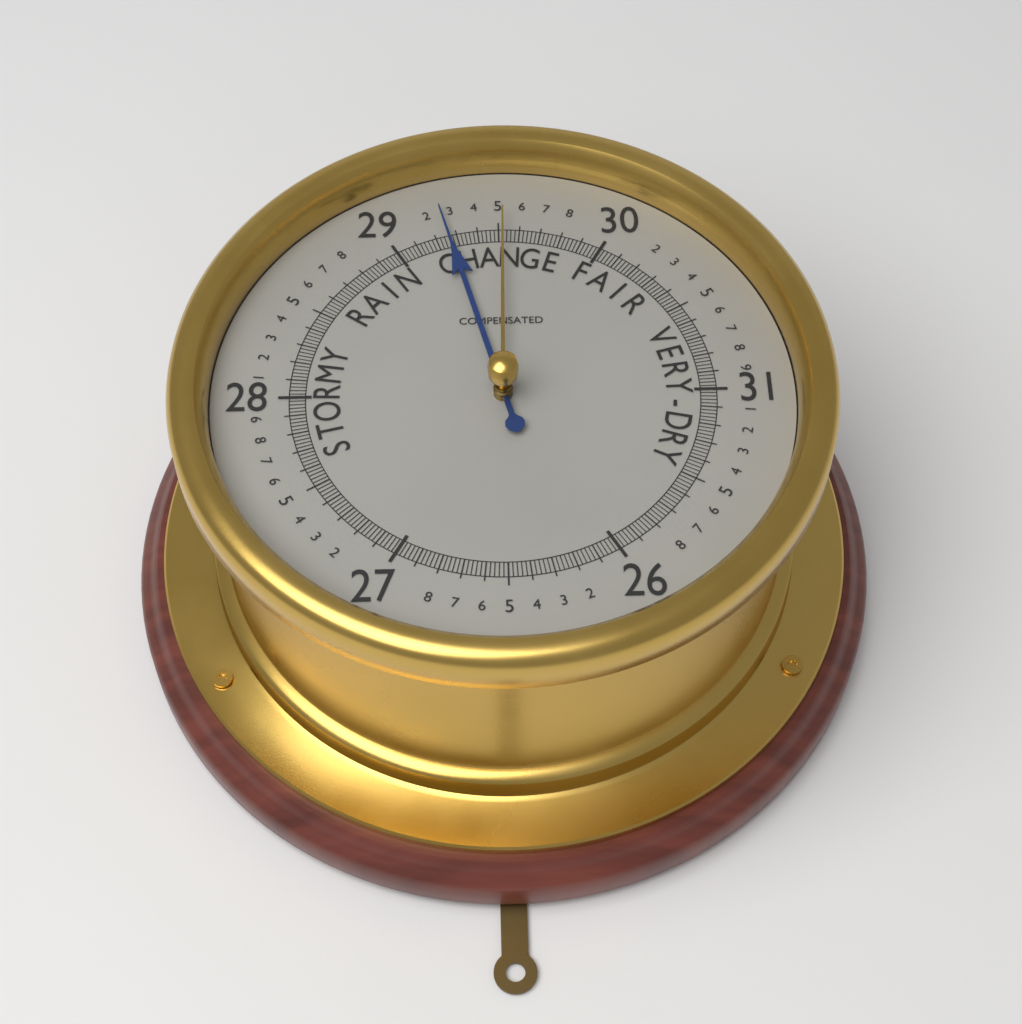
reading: 29.26 (no unit)
